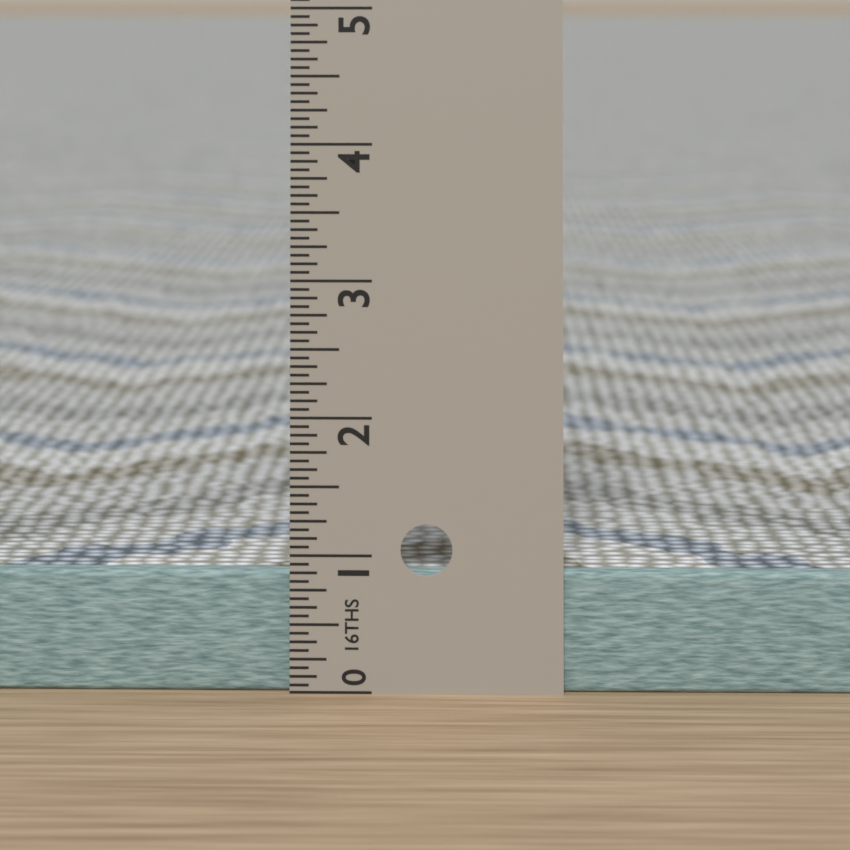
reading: 0.8750 in
